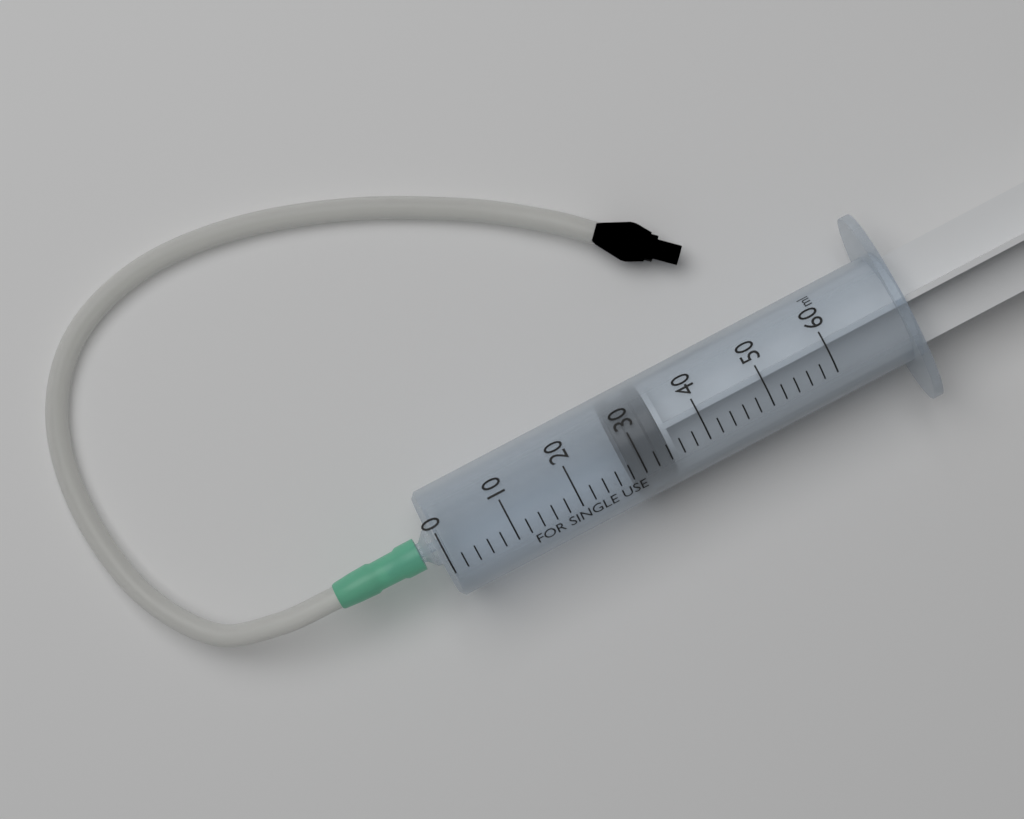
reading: 28 ml
